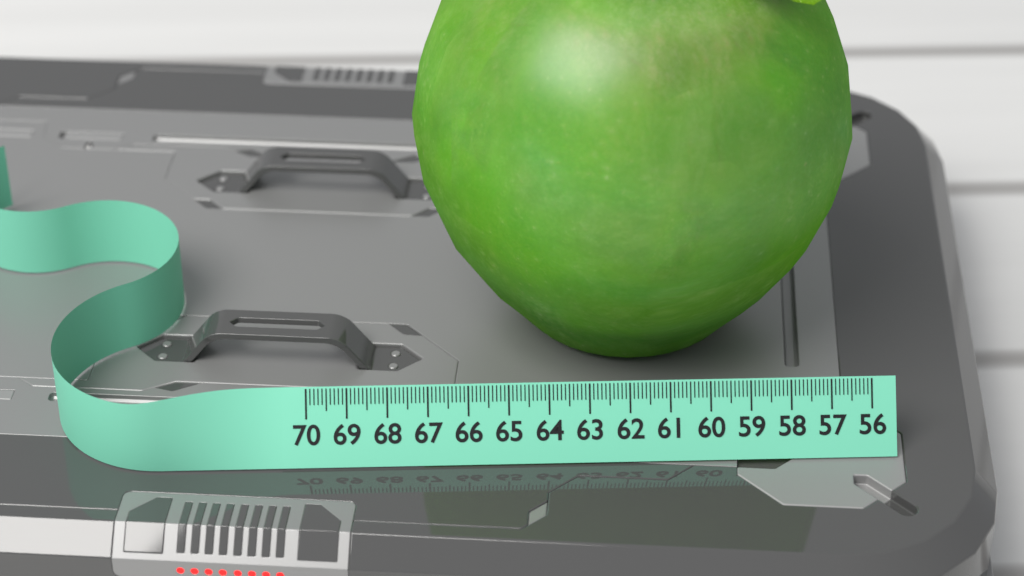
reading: 67.3 (no unit)
